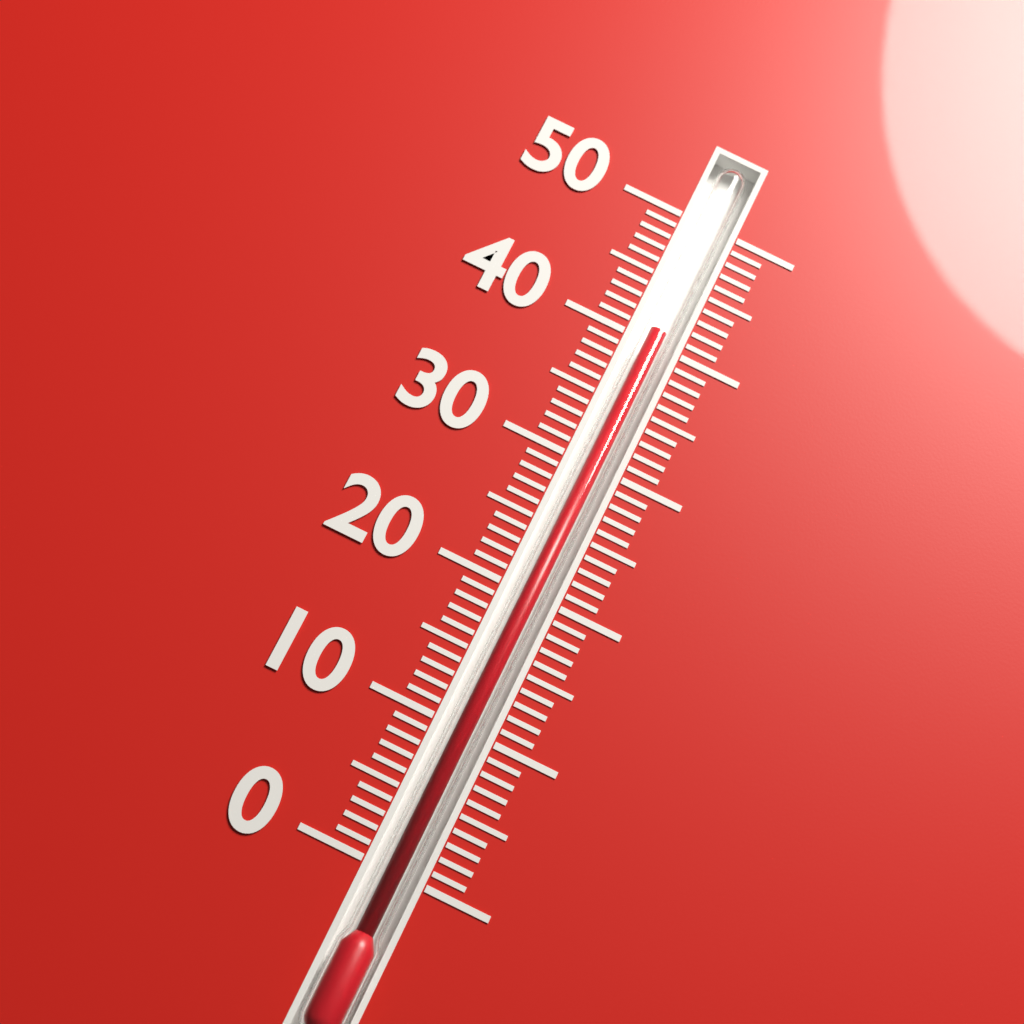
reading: 41 (no unit)
